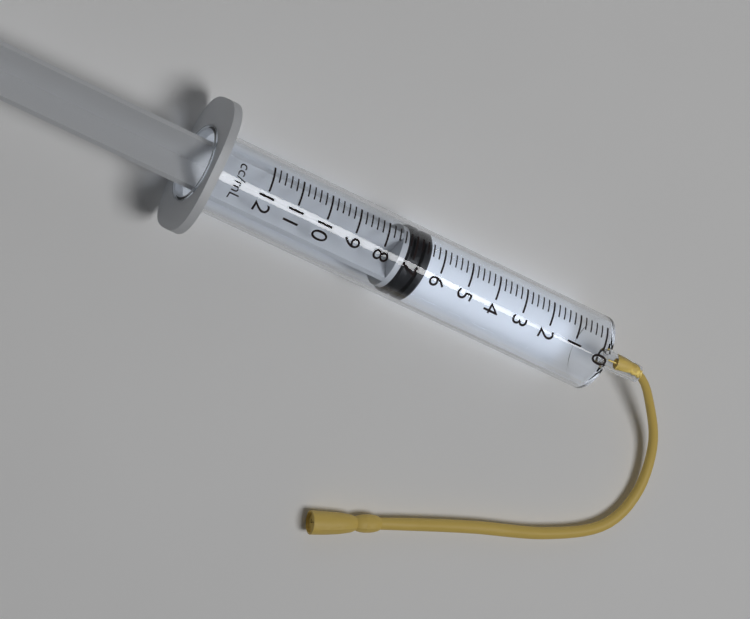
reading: 6.4 ml
